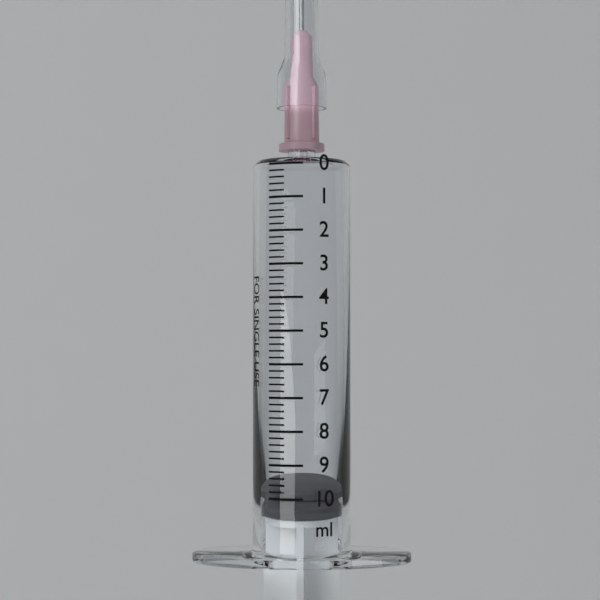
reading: 9.8 ml
